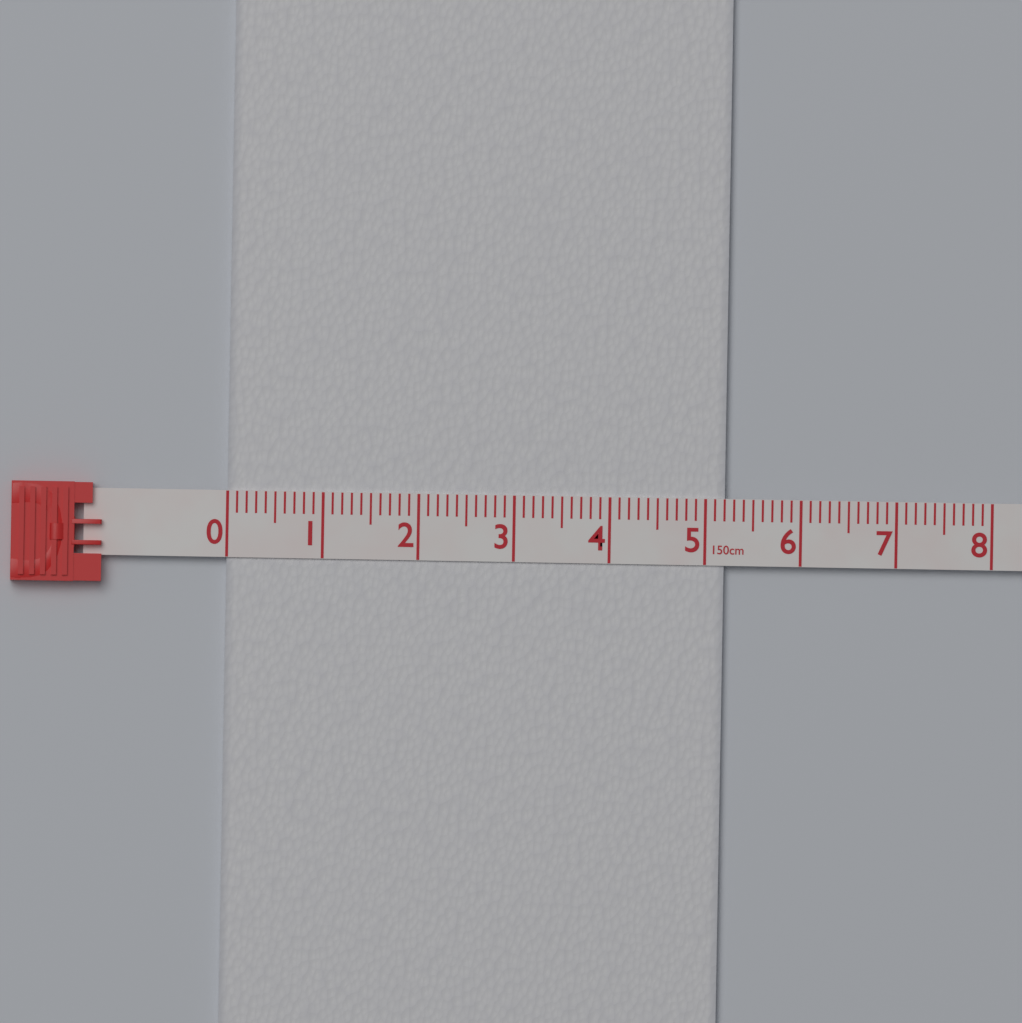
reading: 5.2 cm
